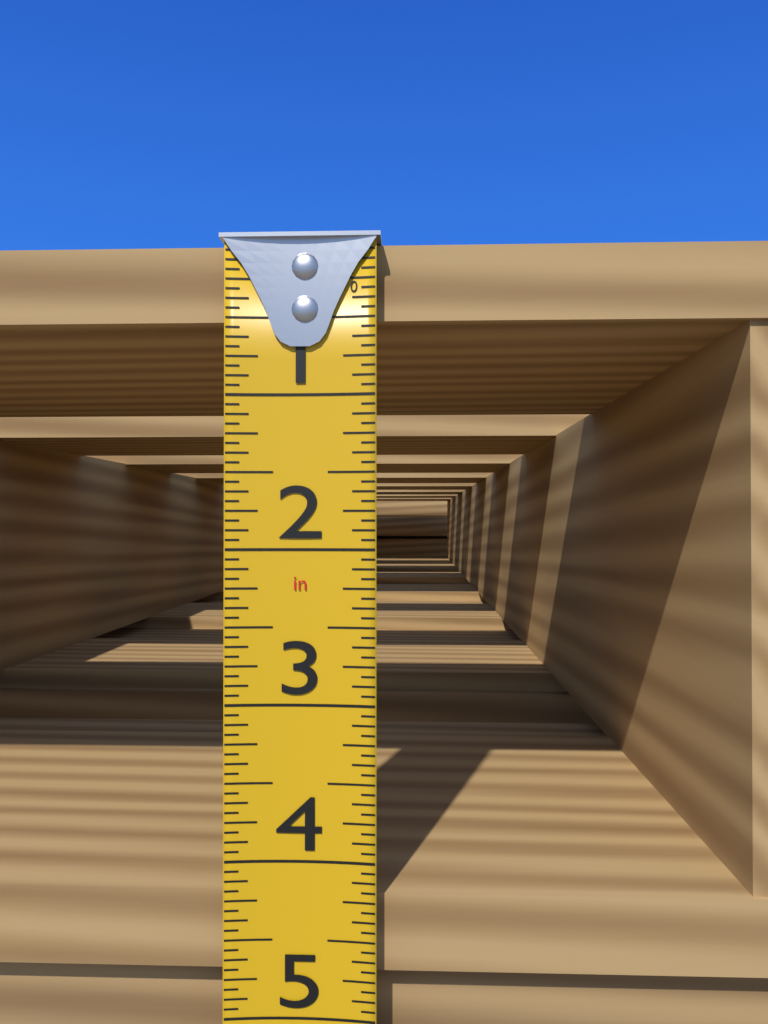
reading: 4.7500 in
